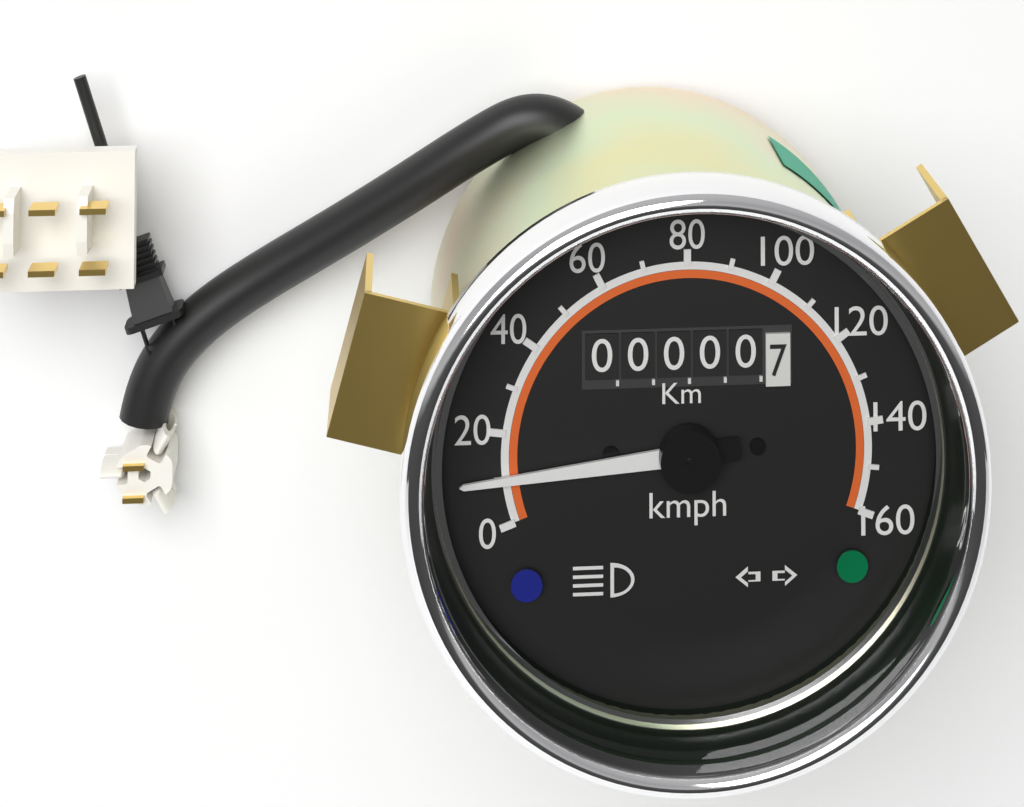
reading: 10 kmph
